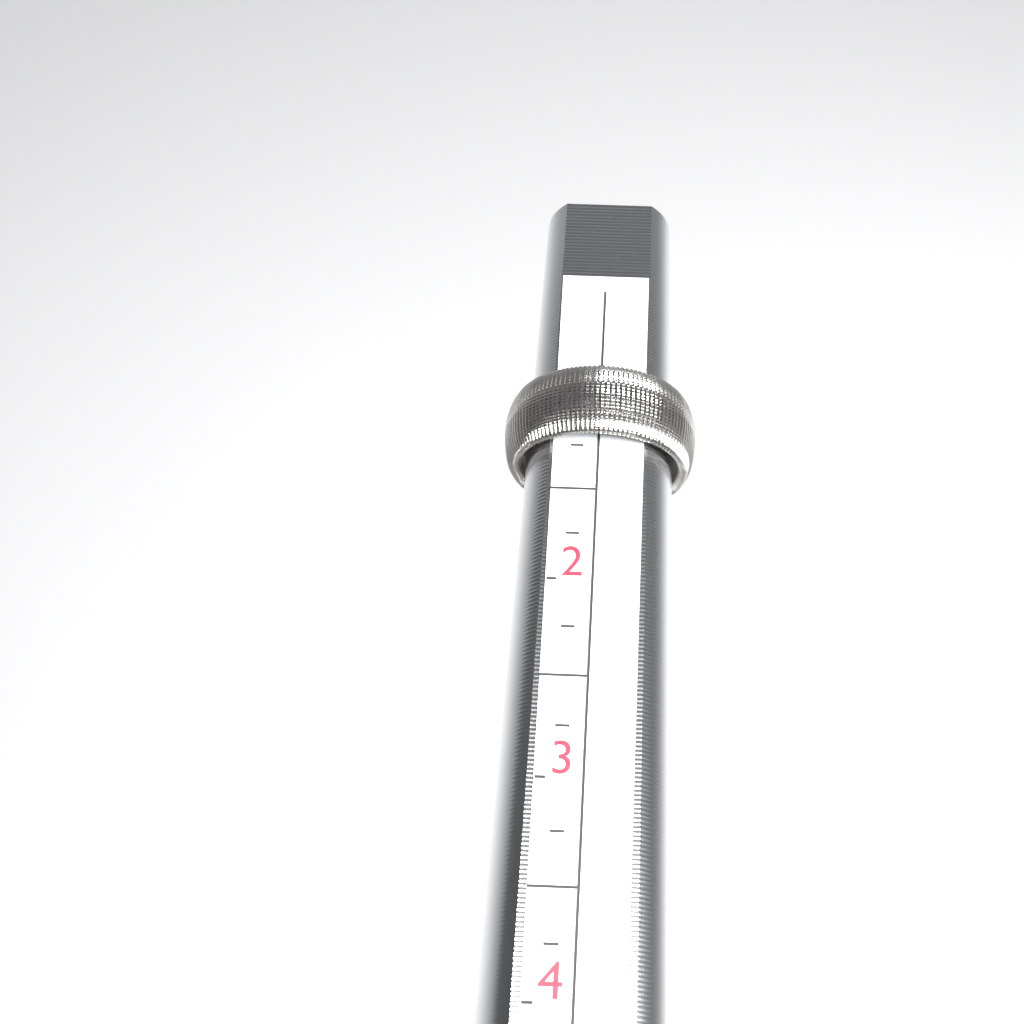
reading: 1.25 (no unit)
